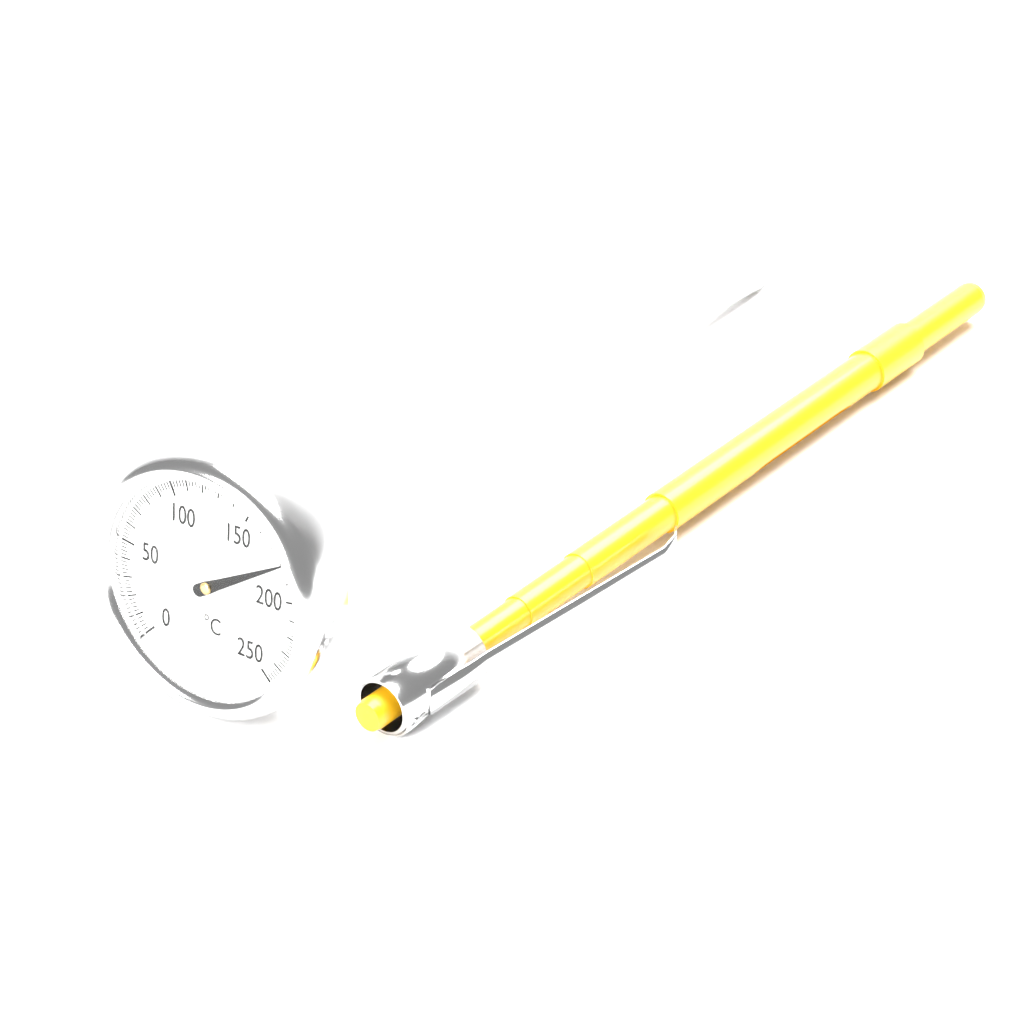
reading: 180 °C
